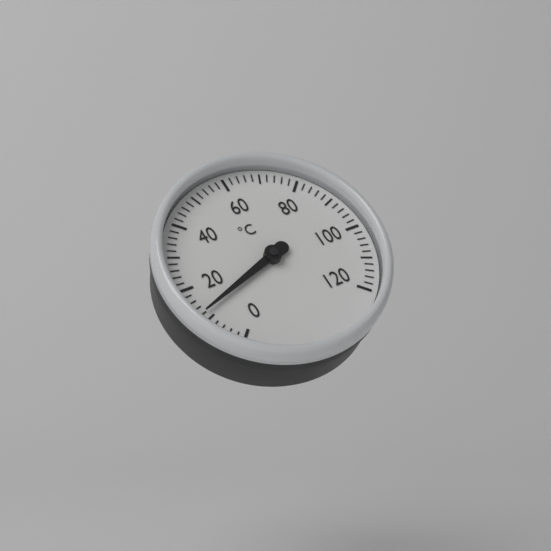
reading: 12 °C
